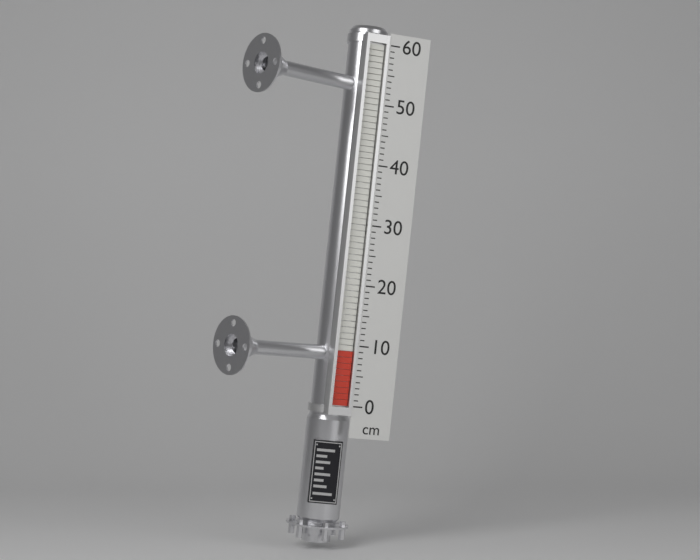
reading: 9 cm
